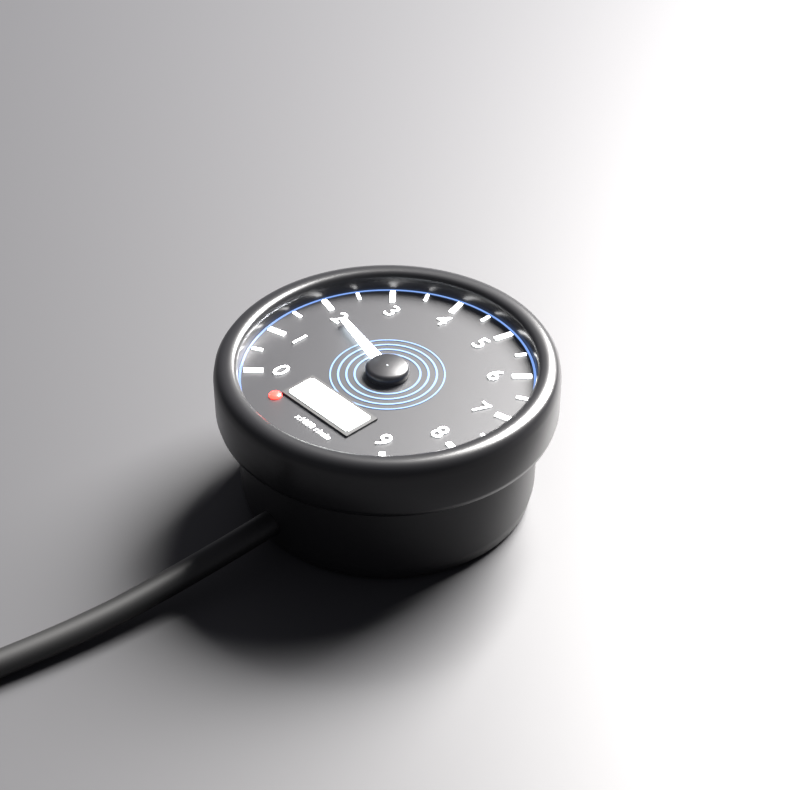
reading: 2.0 x1000 r/min
